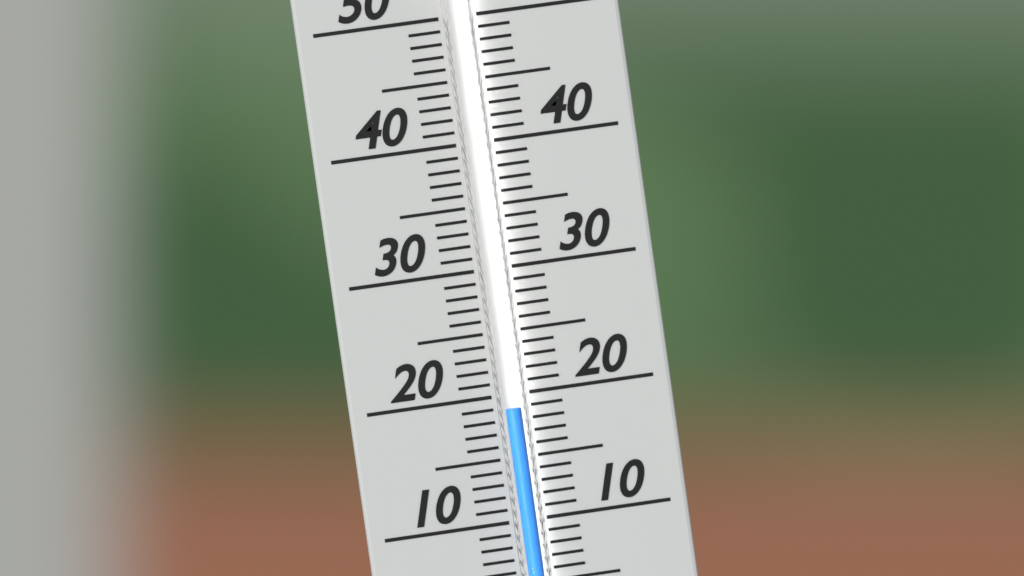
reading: 19 (no unit)
